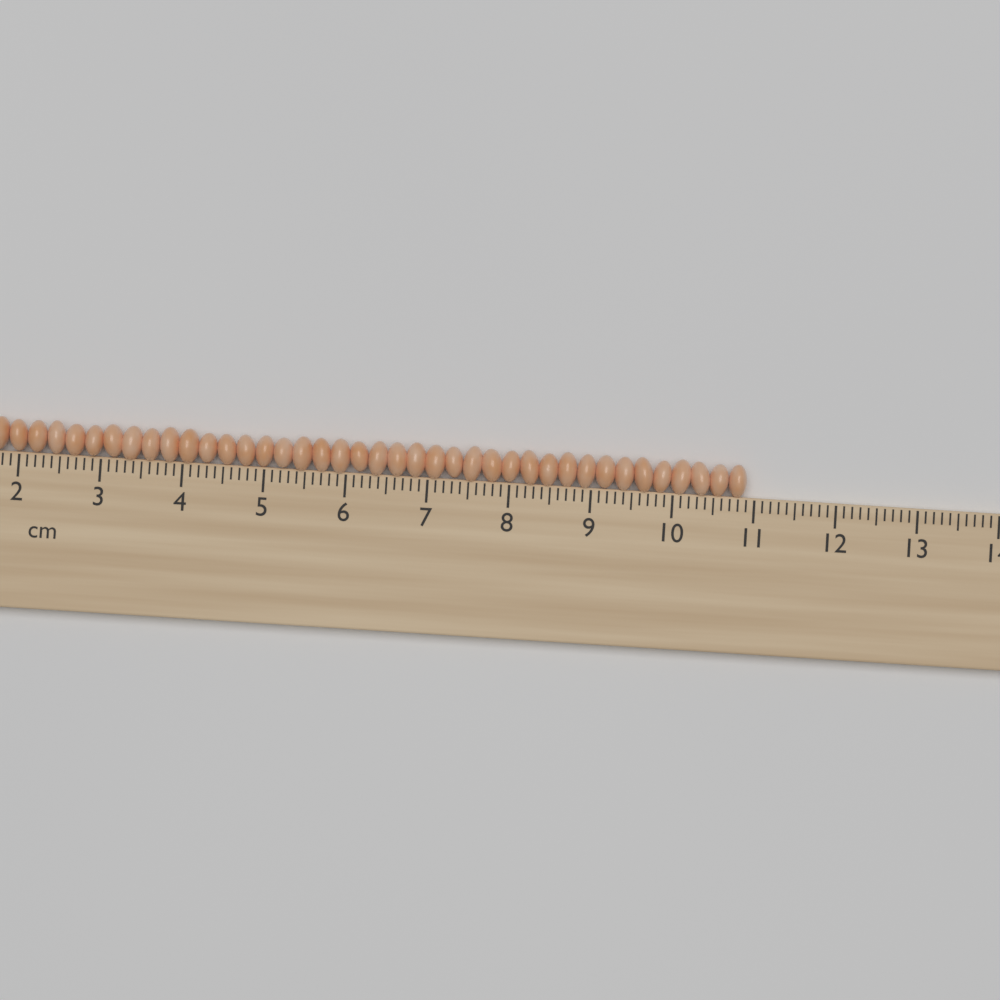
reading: 10.9 cm
